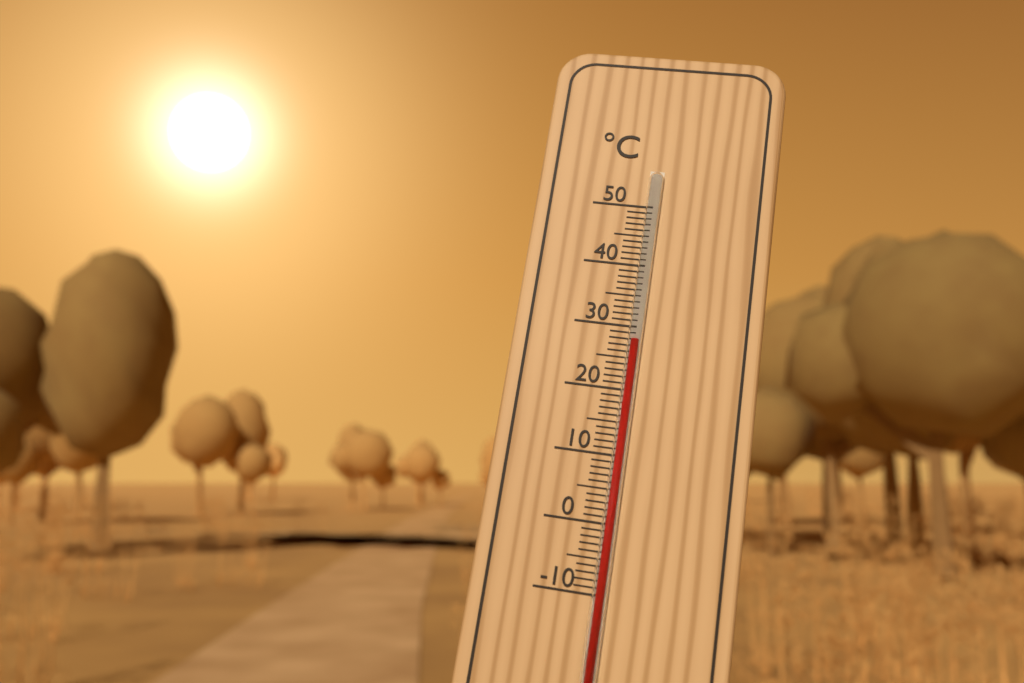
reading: 28 °C
